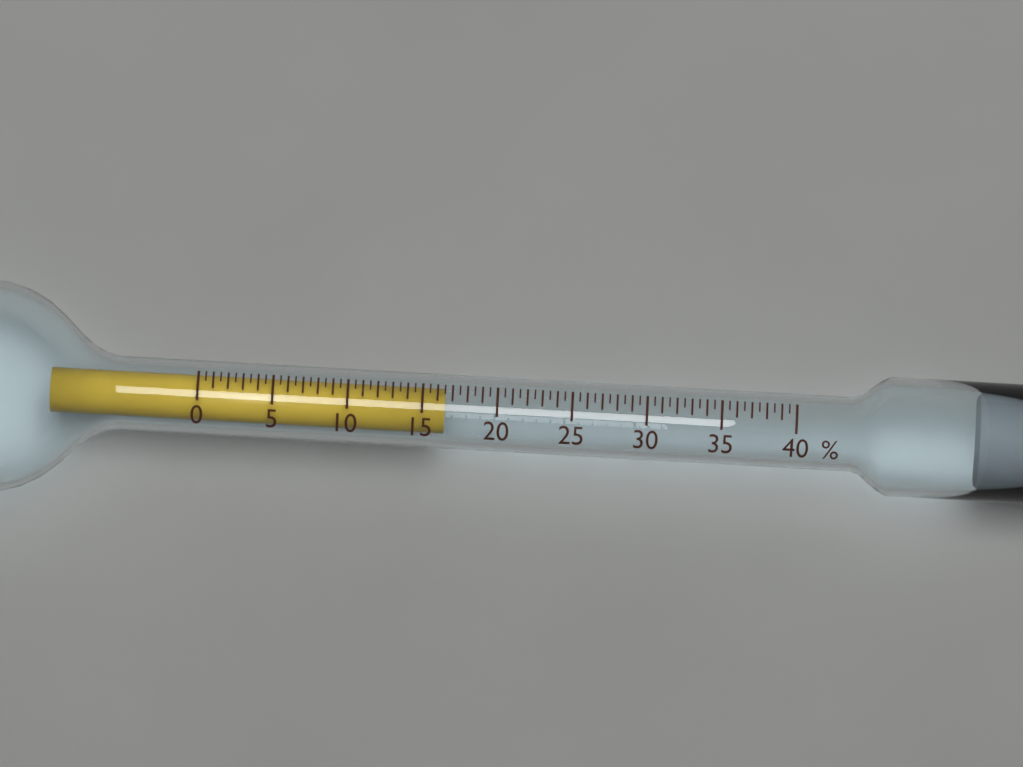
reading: 16.5 %
